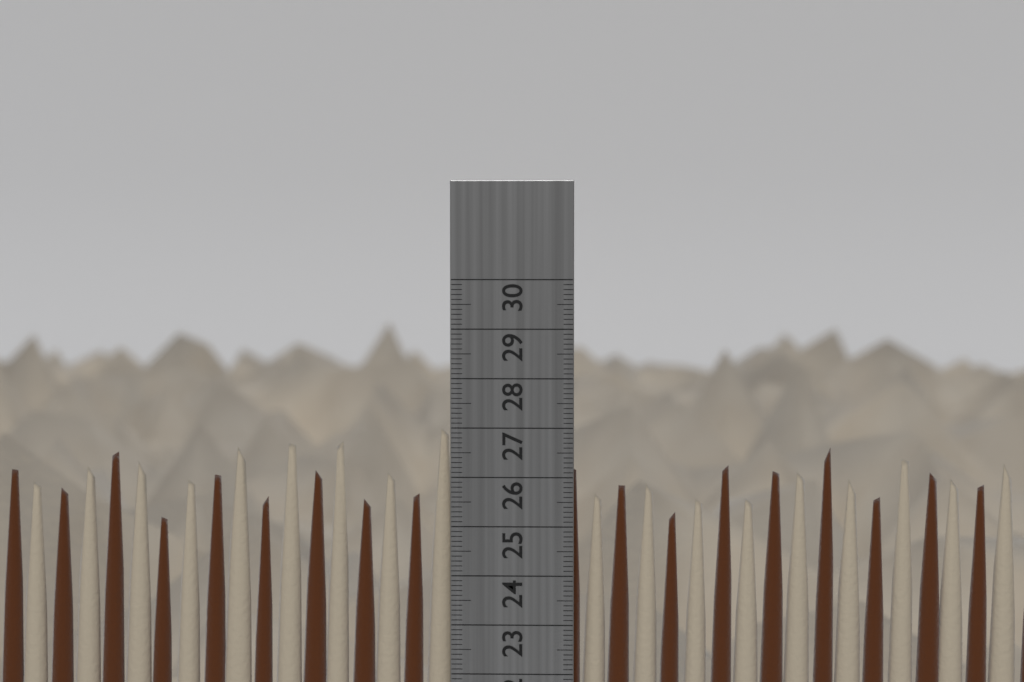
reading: 27.1 cm
